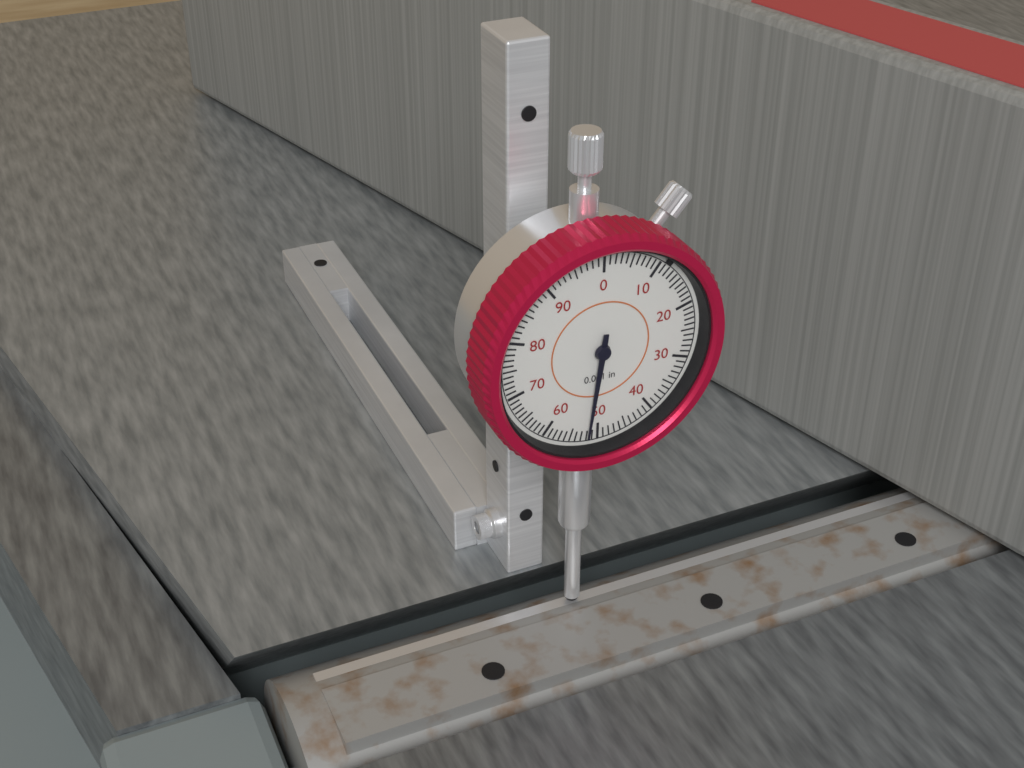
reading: 0.052 in
